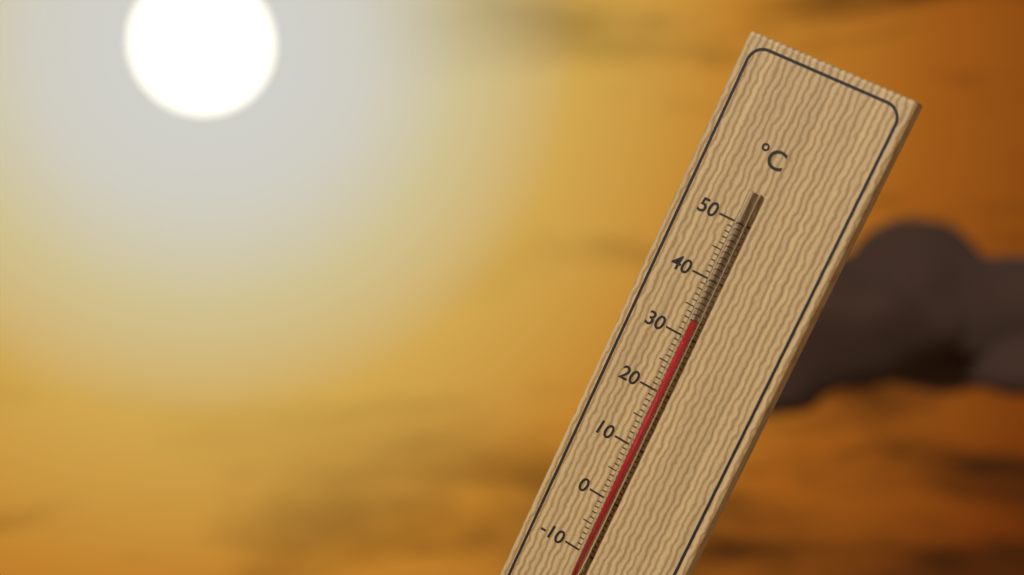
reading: 33 °C
